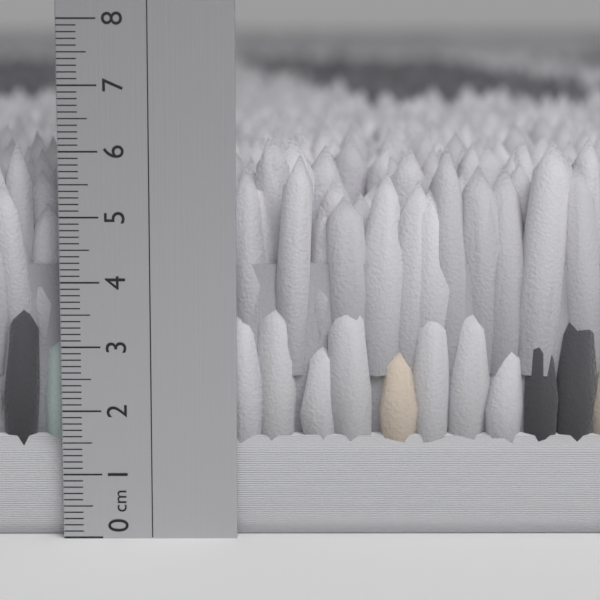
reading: 6.2 cm
